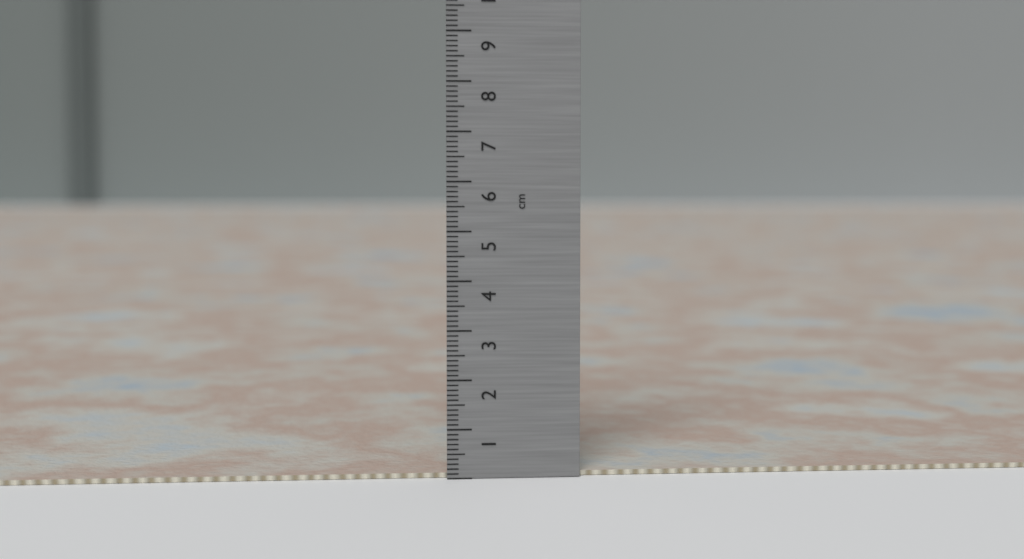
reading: 0.1 cm
